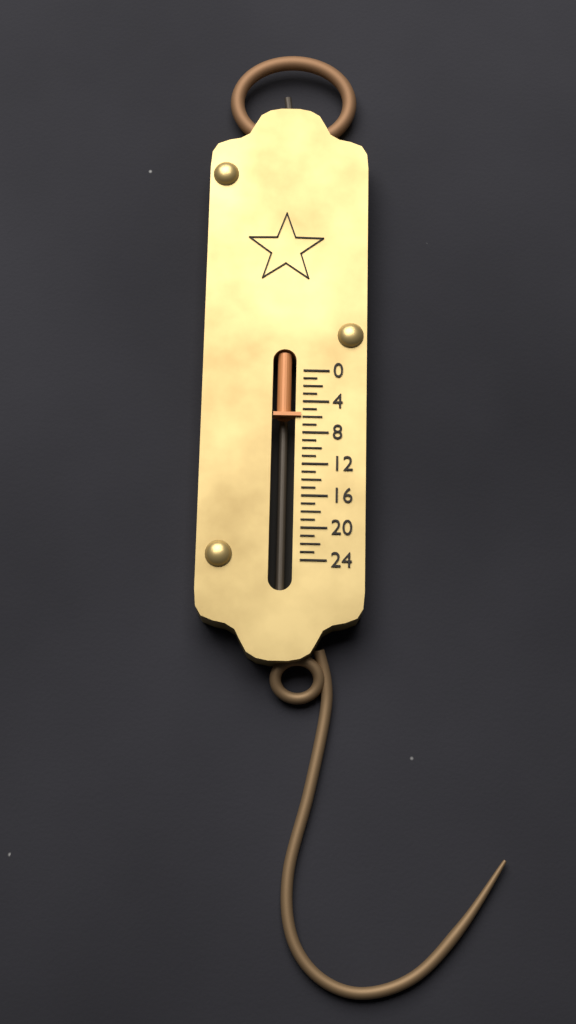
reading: 6 (no unit)
